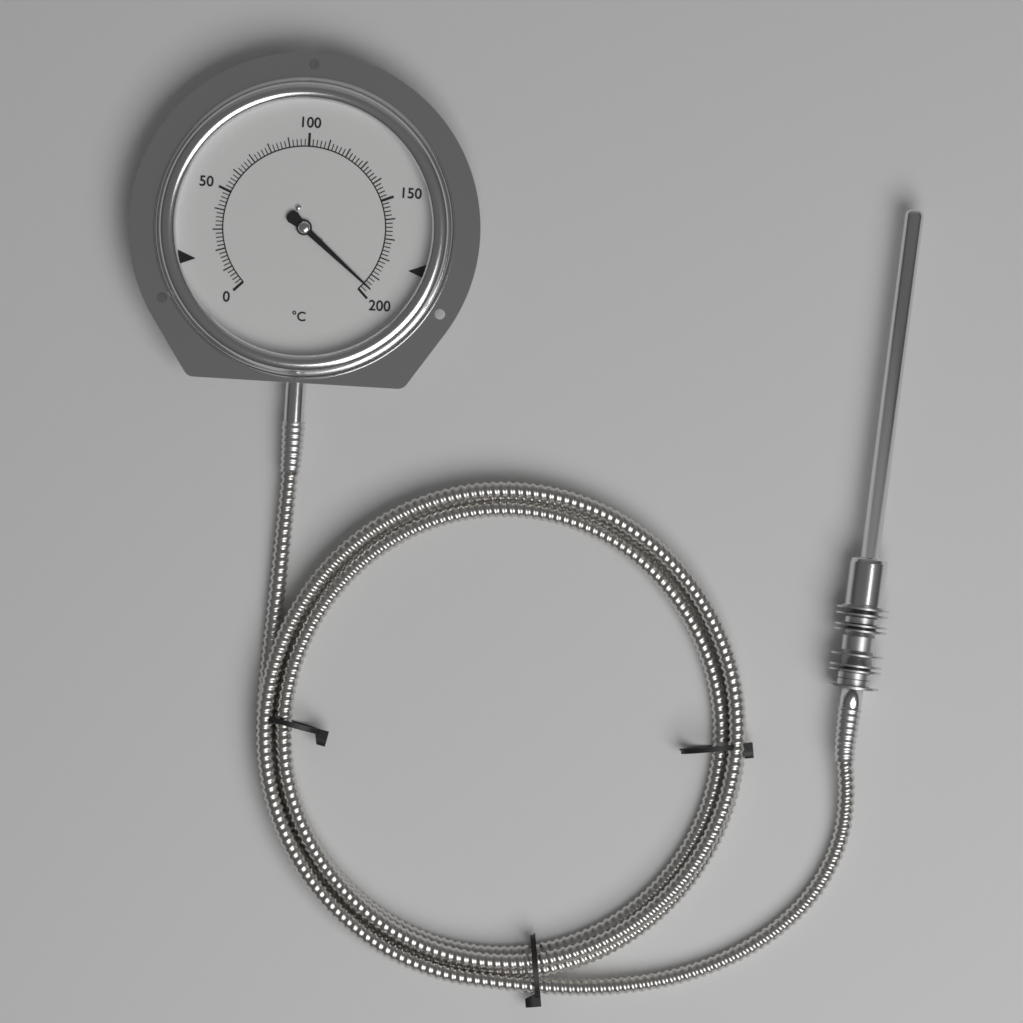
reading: 196 °C
